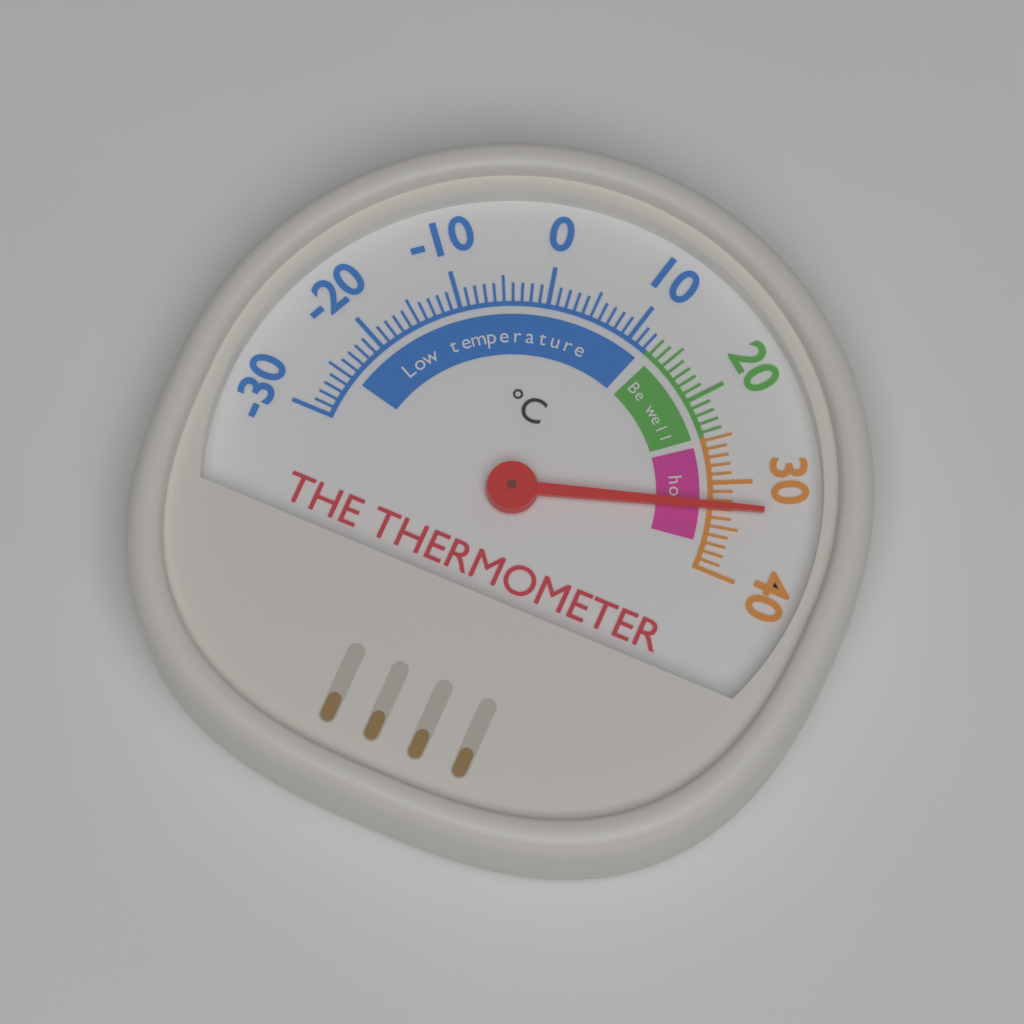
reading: 33 °C
